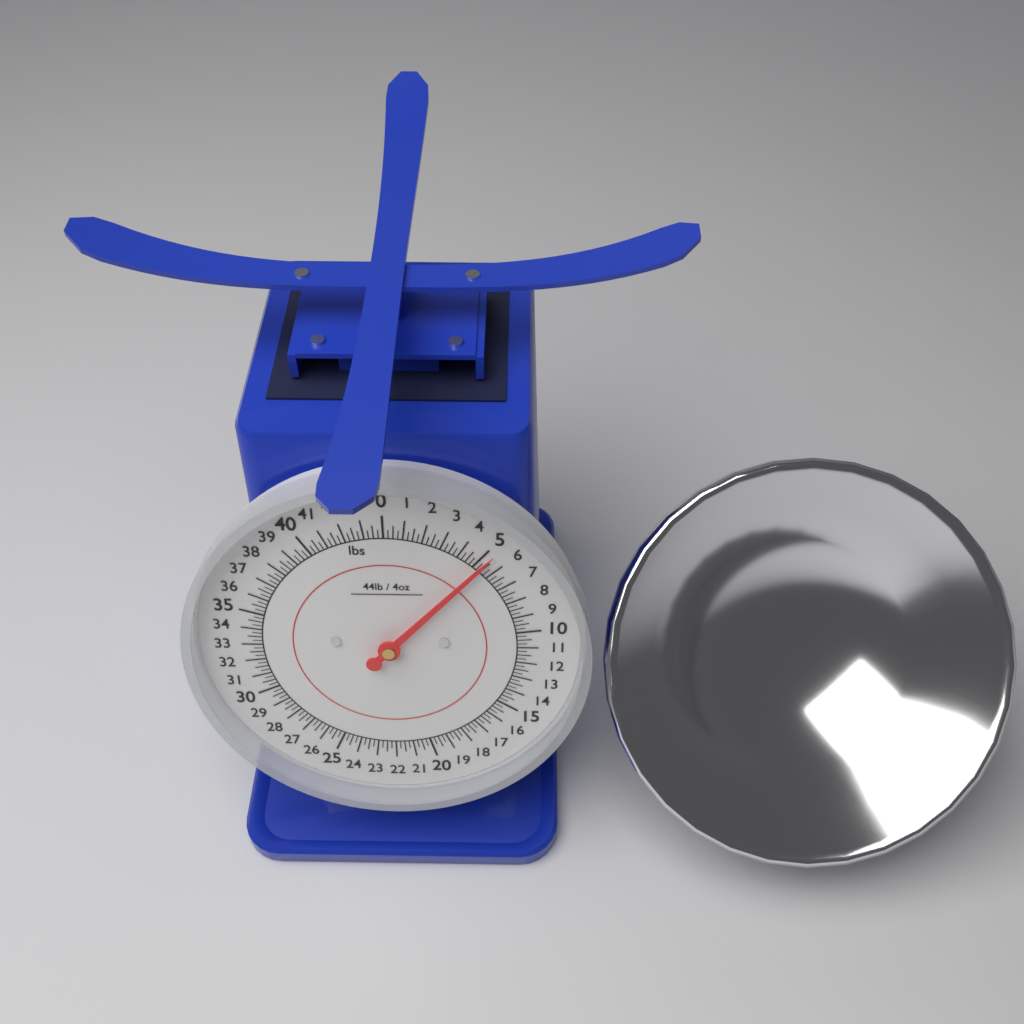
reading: 5.25 lbs
